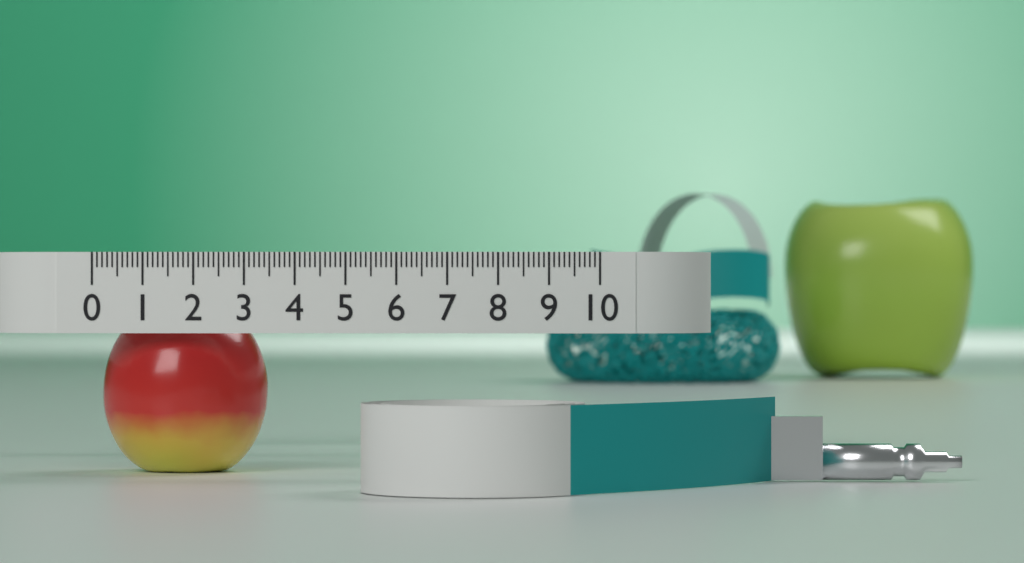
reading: 3.3 (no unit)
